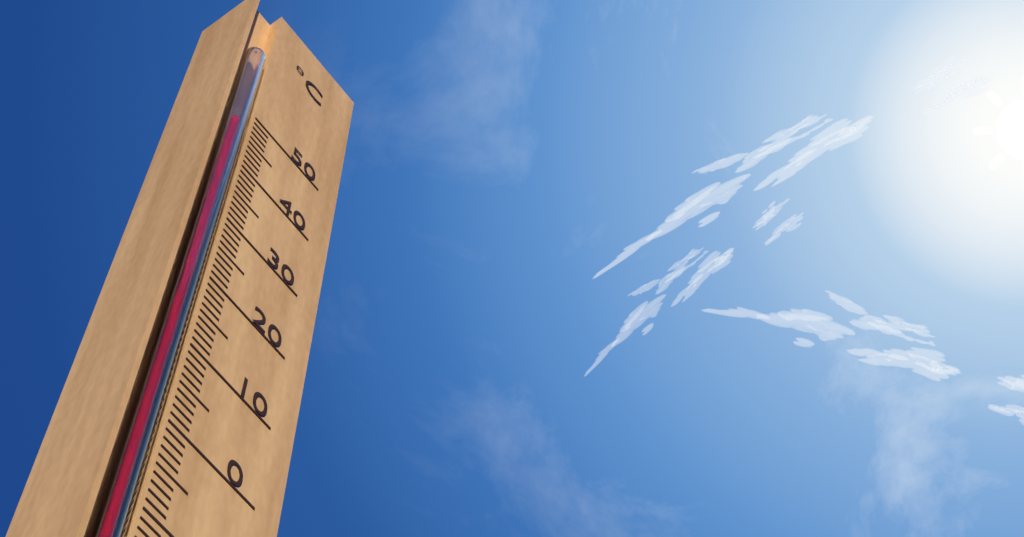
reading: 46 °C
